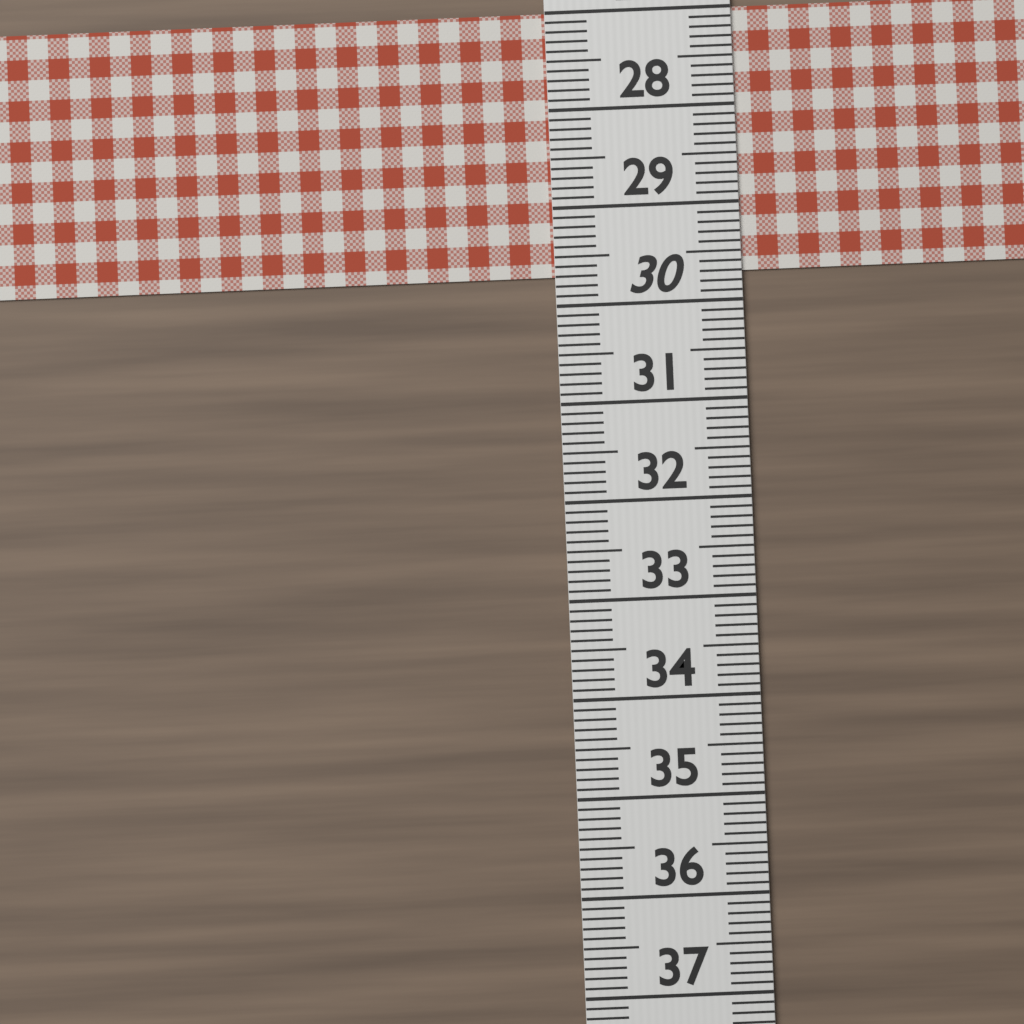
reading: 29.7 (no unit)
